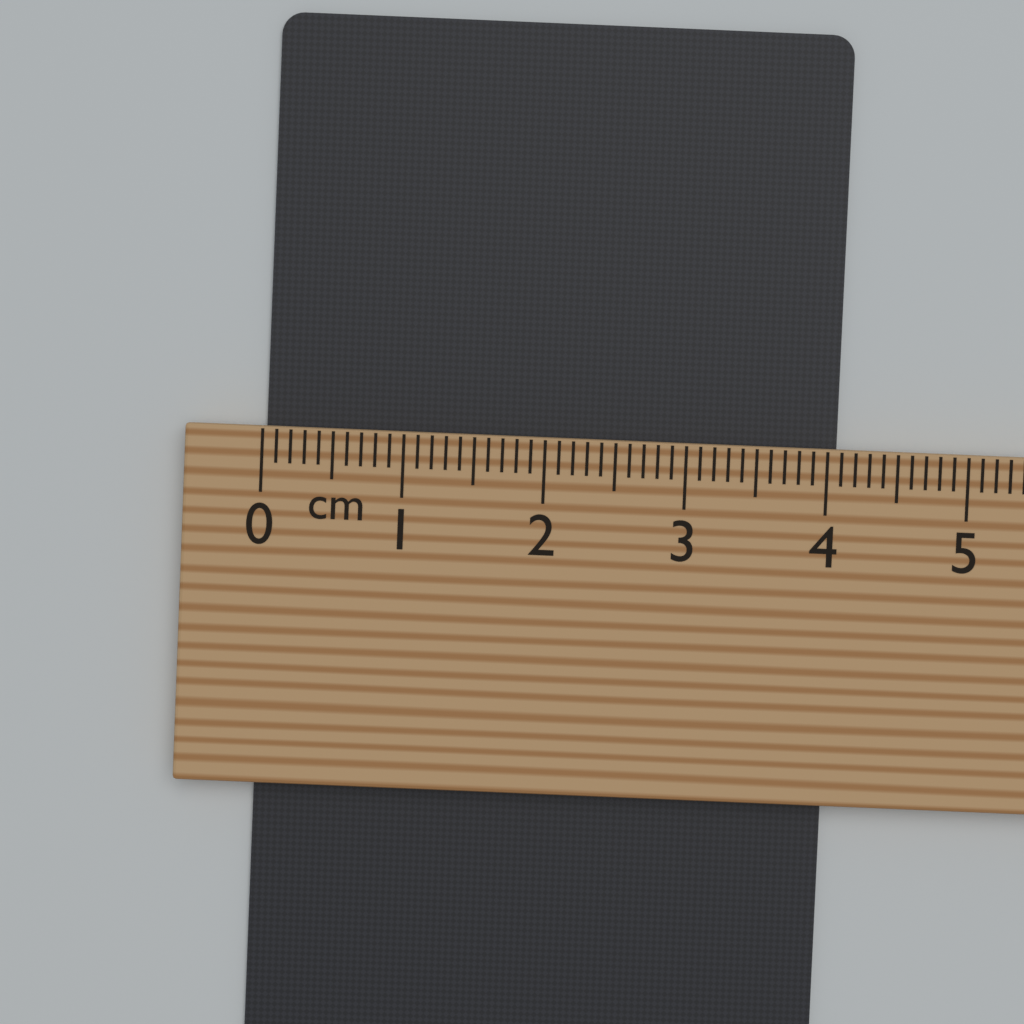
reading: 4.1 cm
